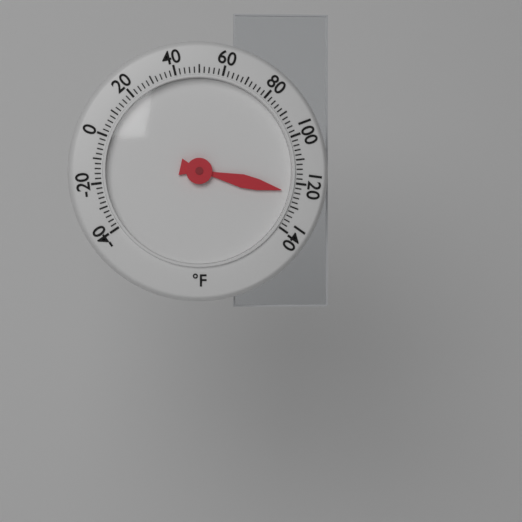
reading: 124 °F
